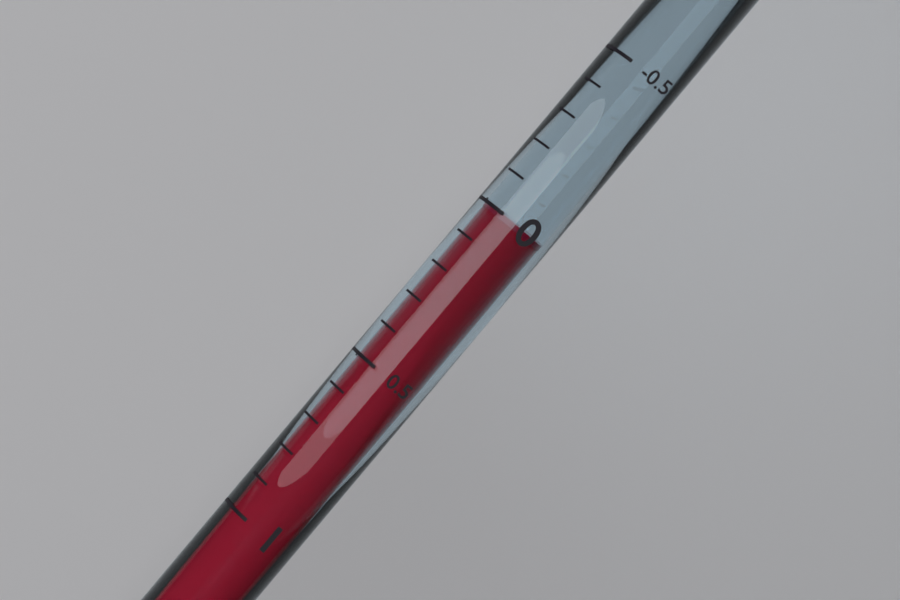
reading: 0.0 (no unit)
